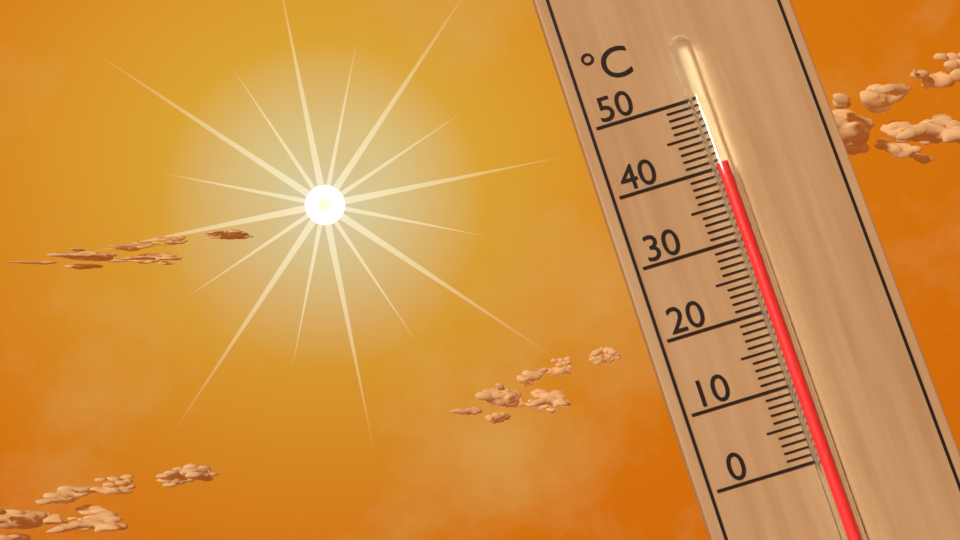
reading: 40 °C
